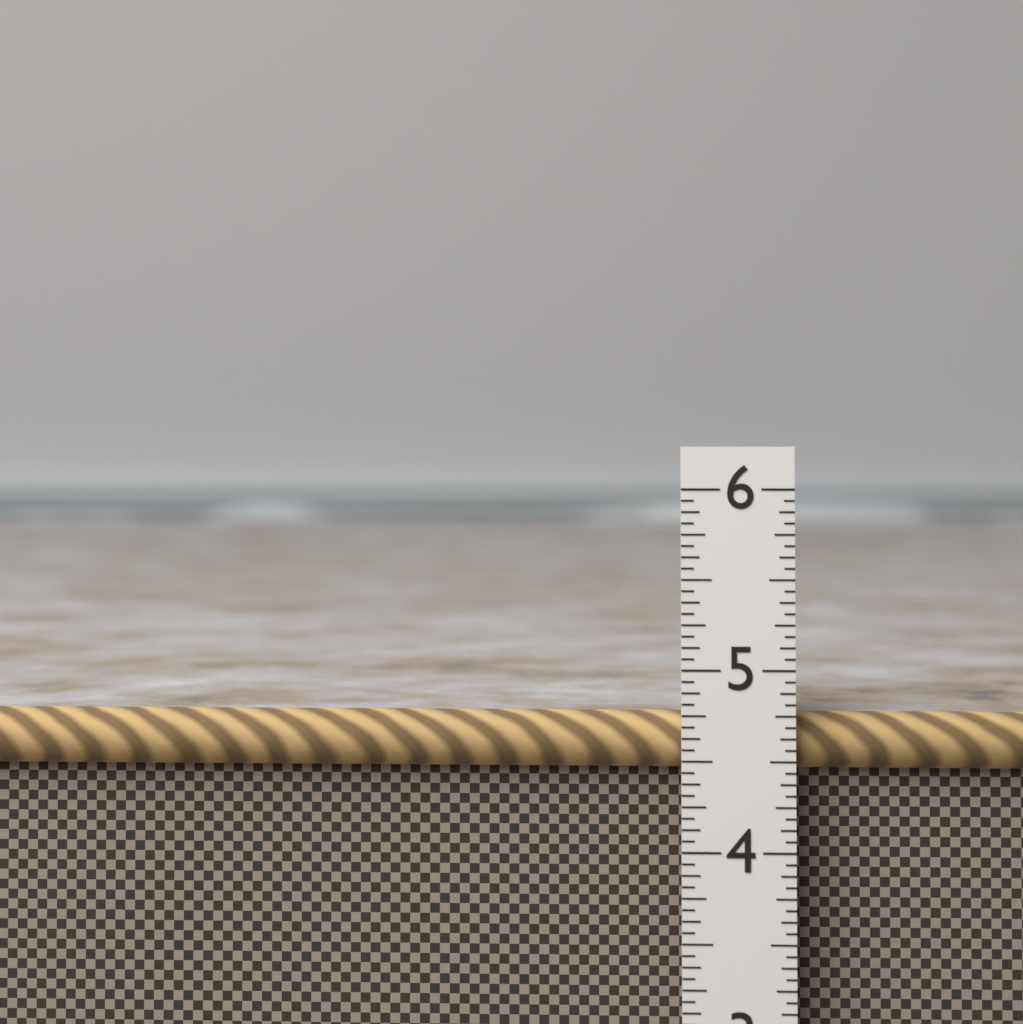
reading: 4.7500 in
